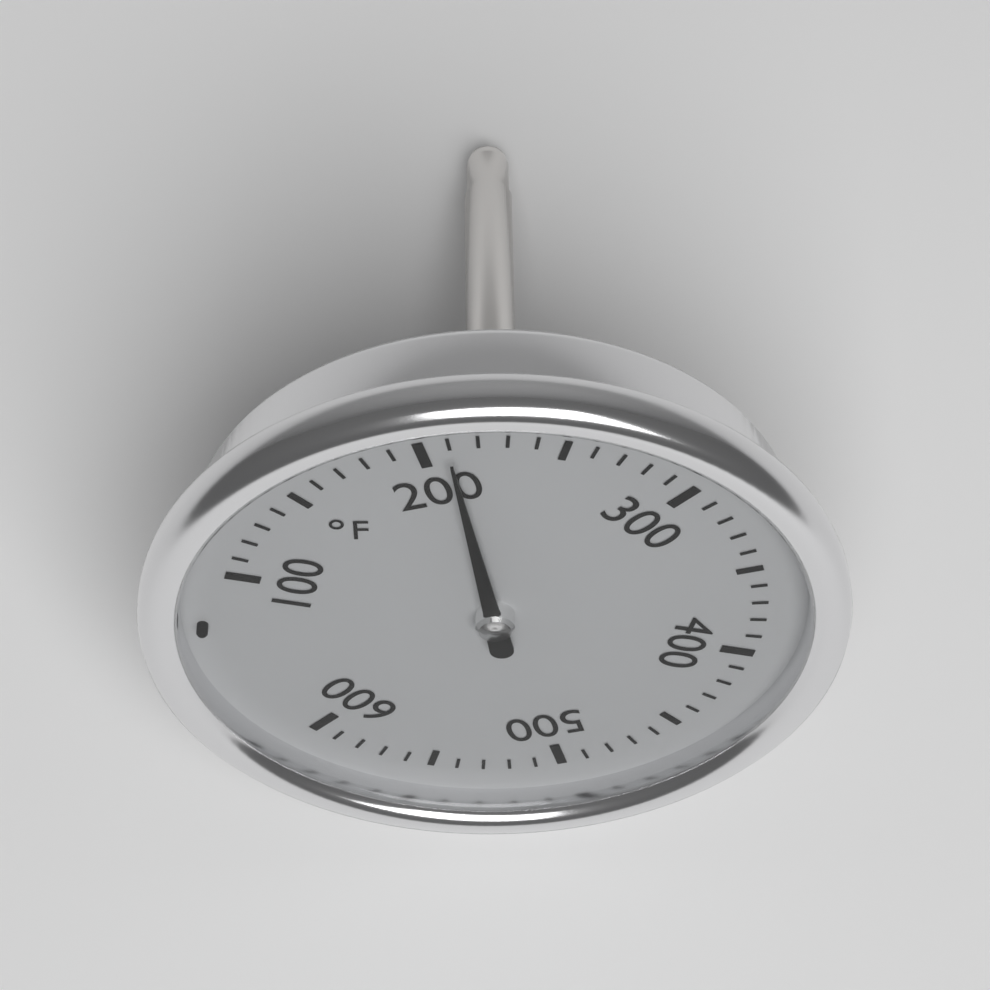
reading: 210 °F
